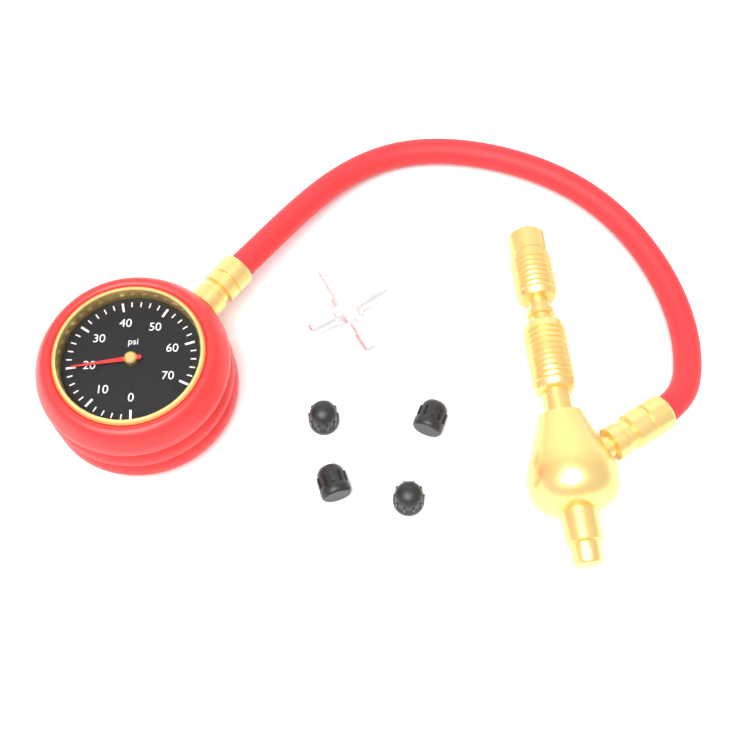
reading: 20 psi
